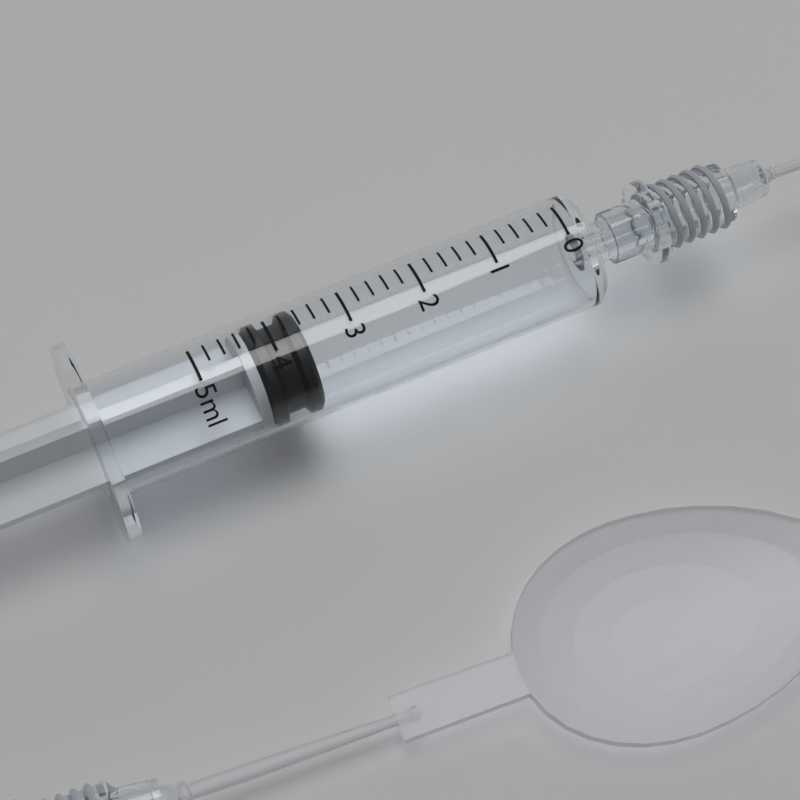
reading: 3.6 ml
